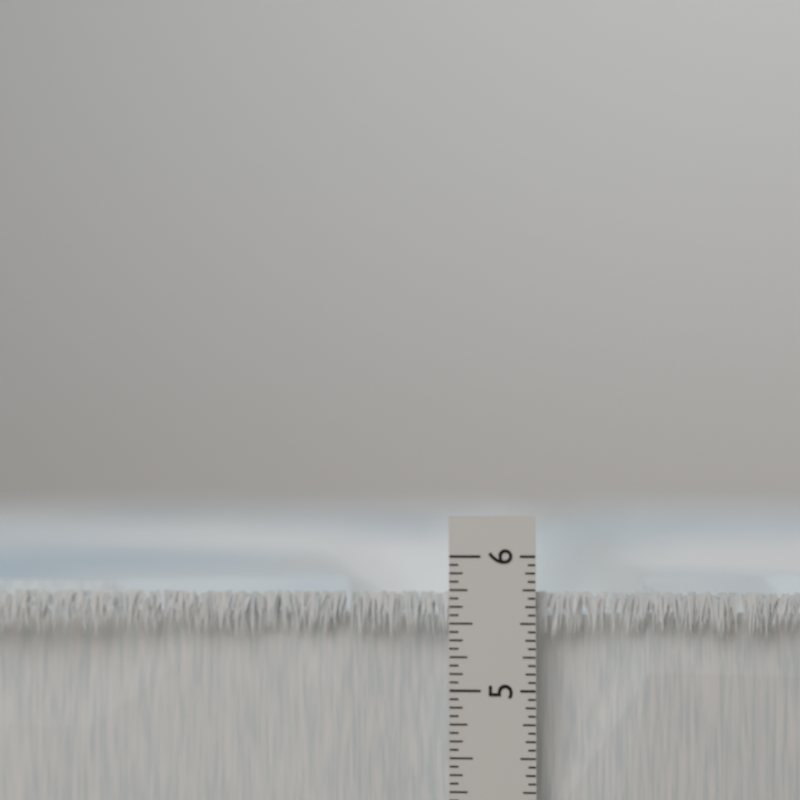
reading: 5.7500 in
